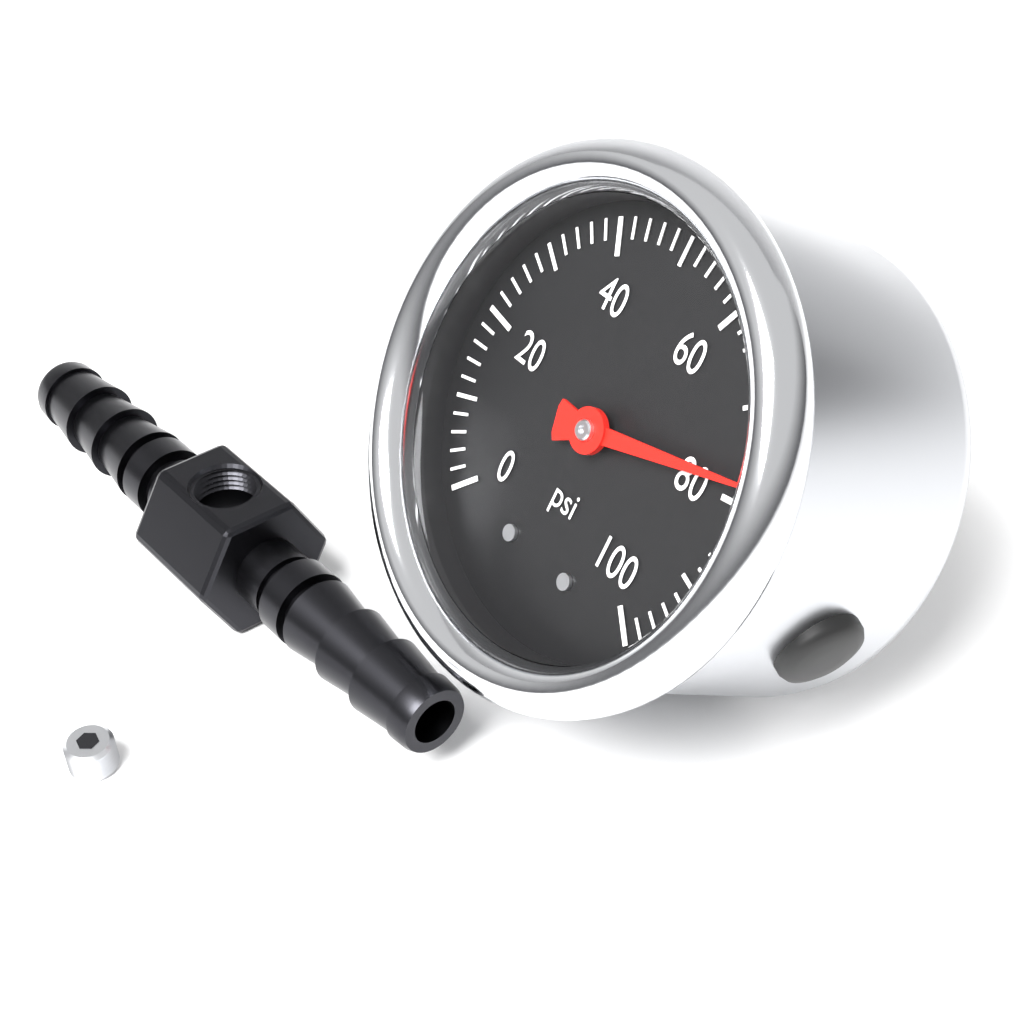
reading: 78 psi
